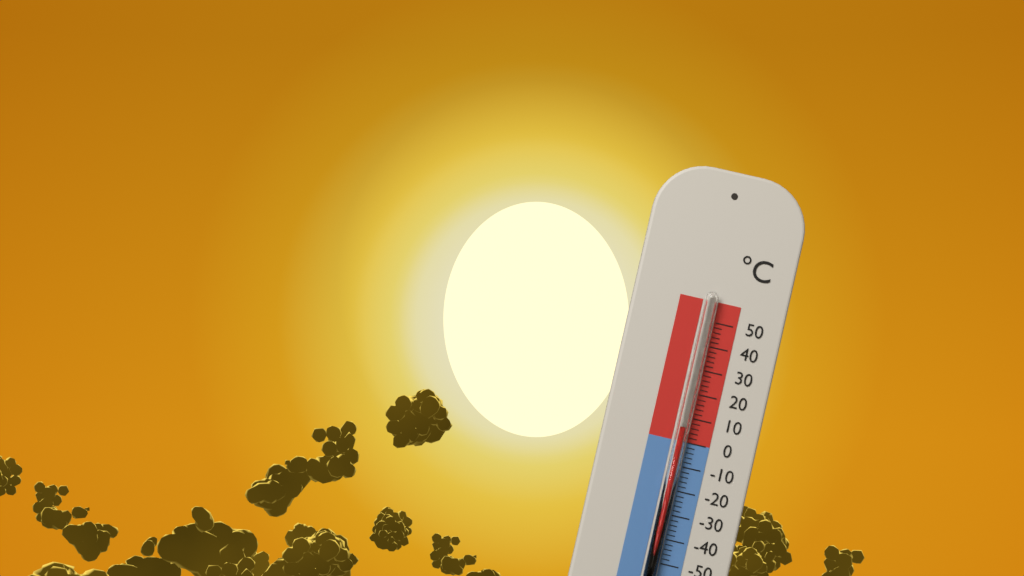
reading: 6 °C
